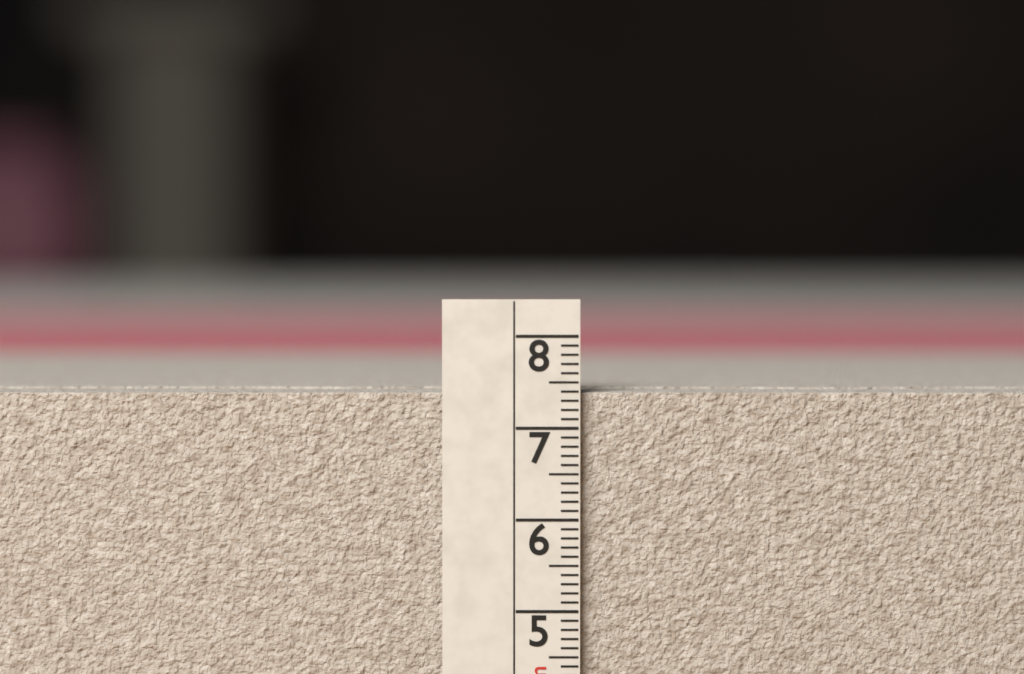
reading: 7.4 cm
